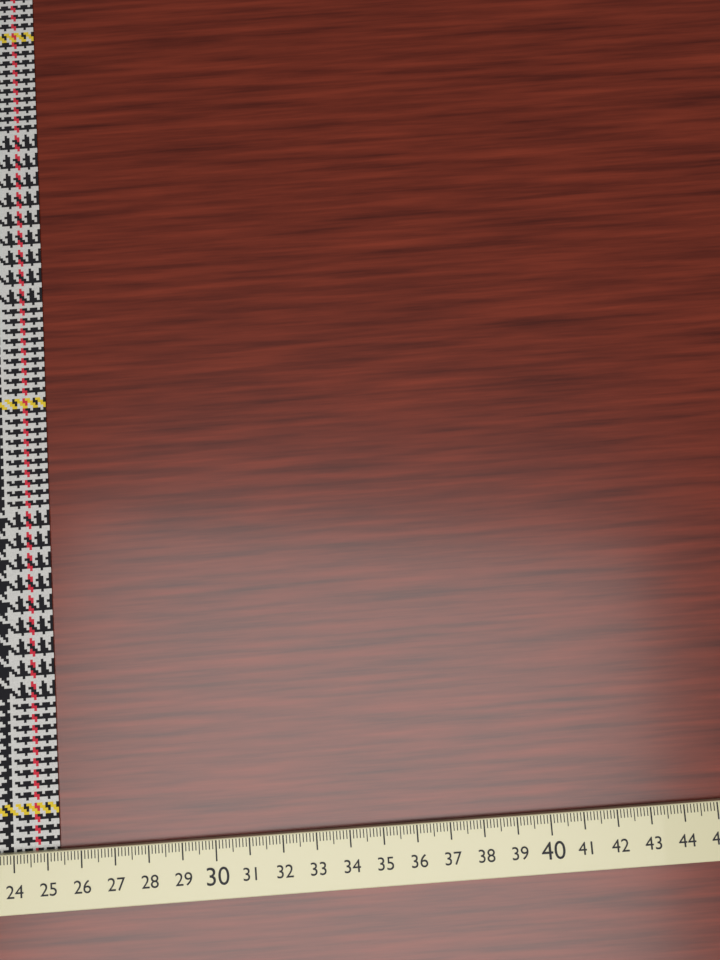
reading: 25.3 cm
